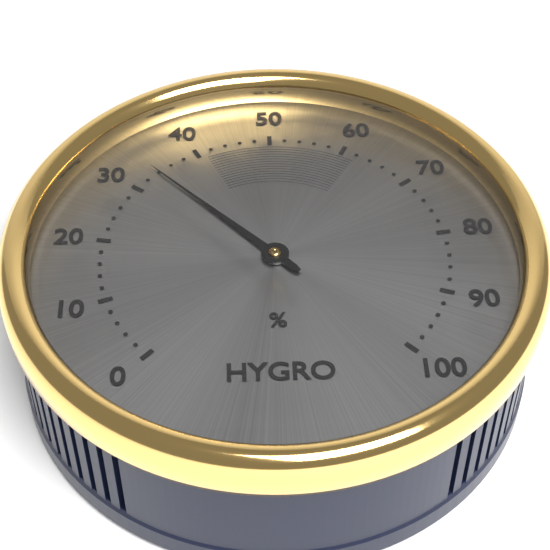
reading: 34 %
